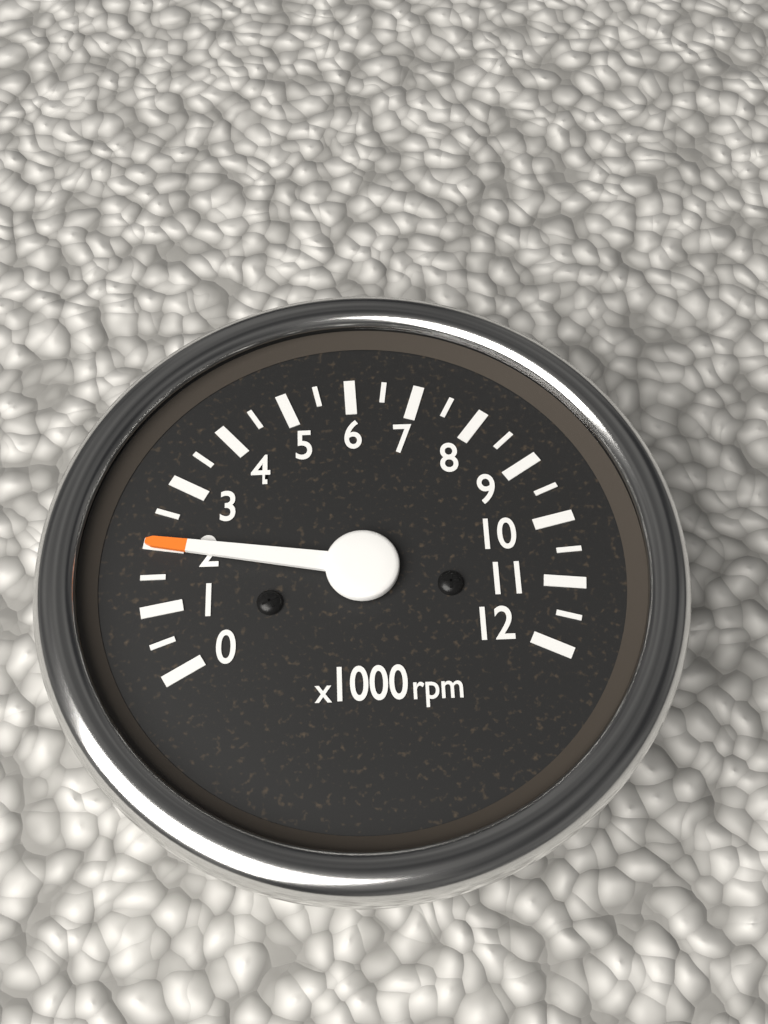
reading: 2000 rpm
